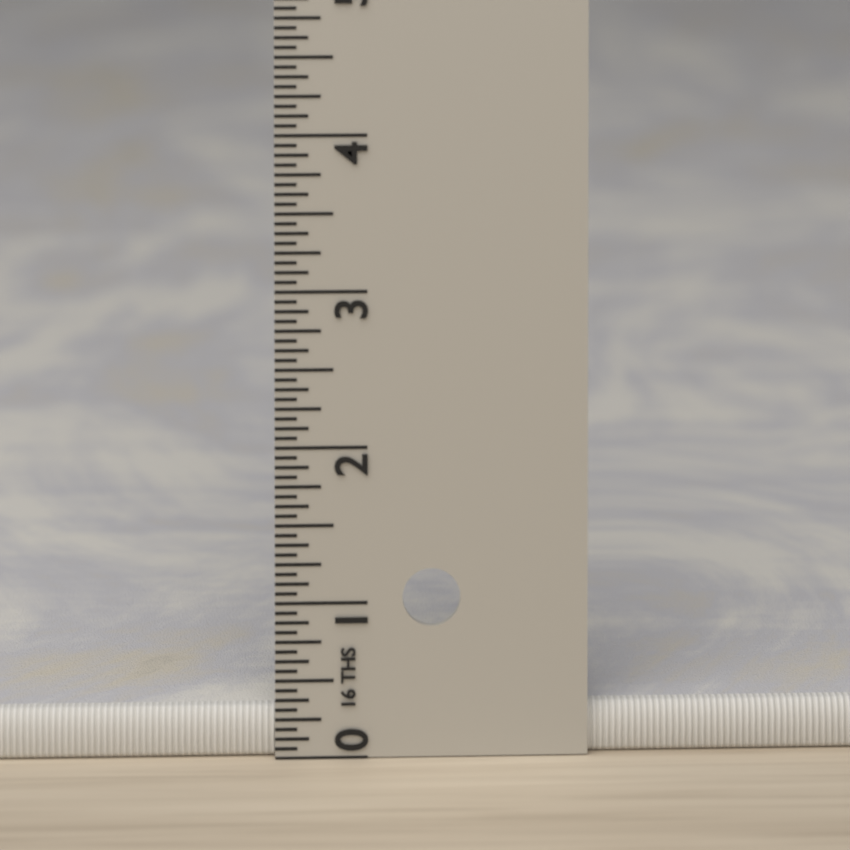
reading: 0.3125 in
